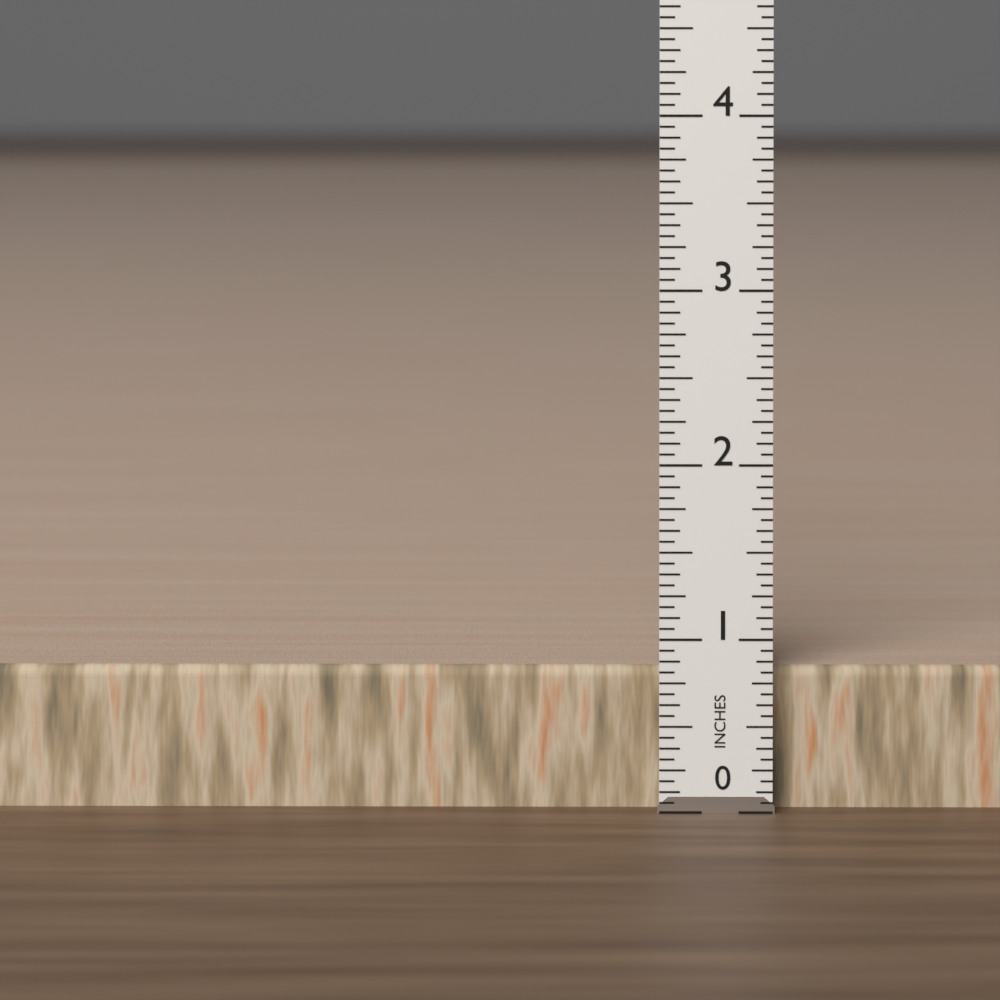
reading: 0.8125 in
